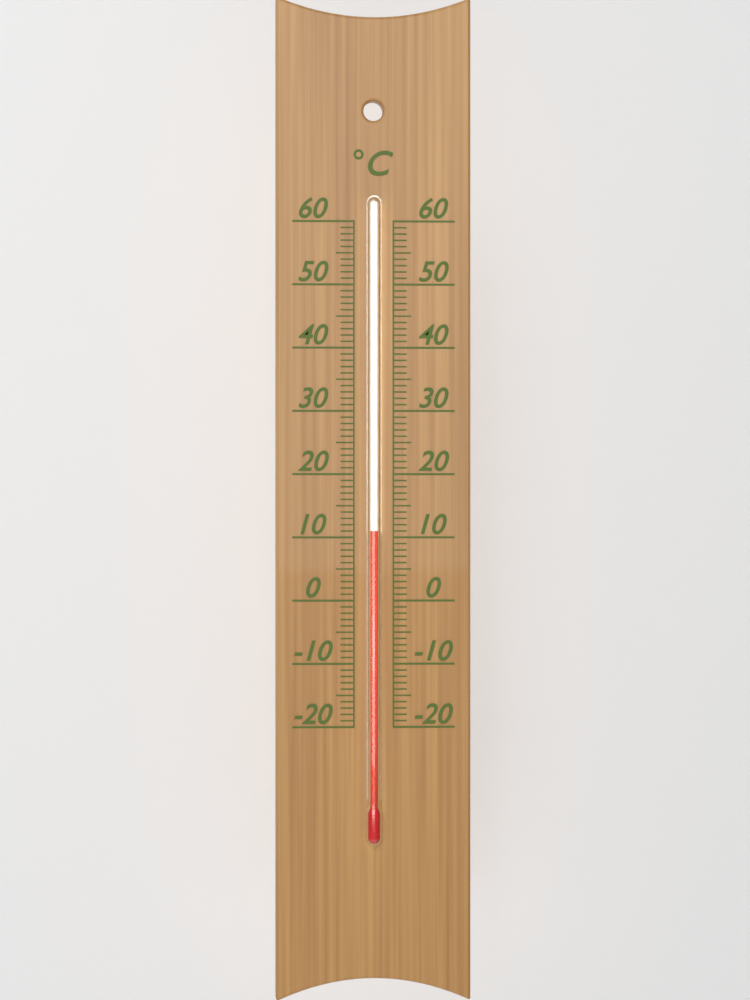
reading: 11 °C
